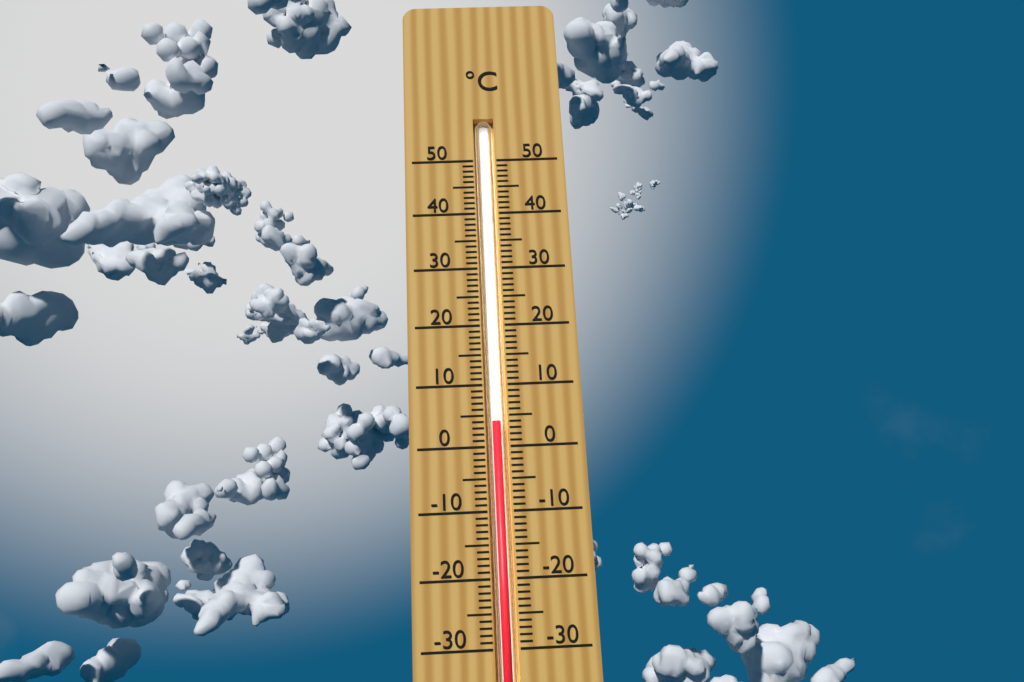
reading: 4 °C
